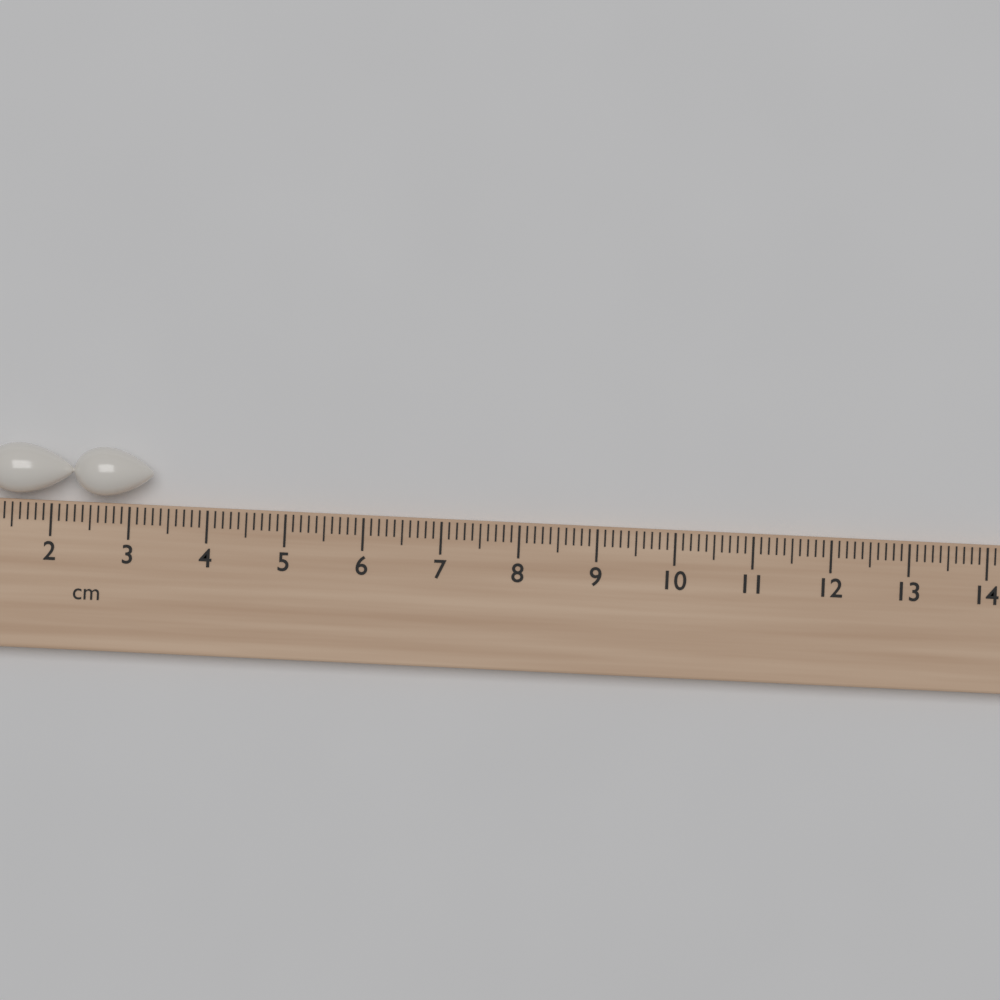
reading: 3.3 cm
